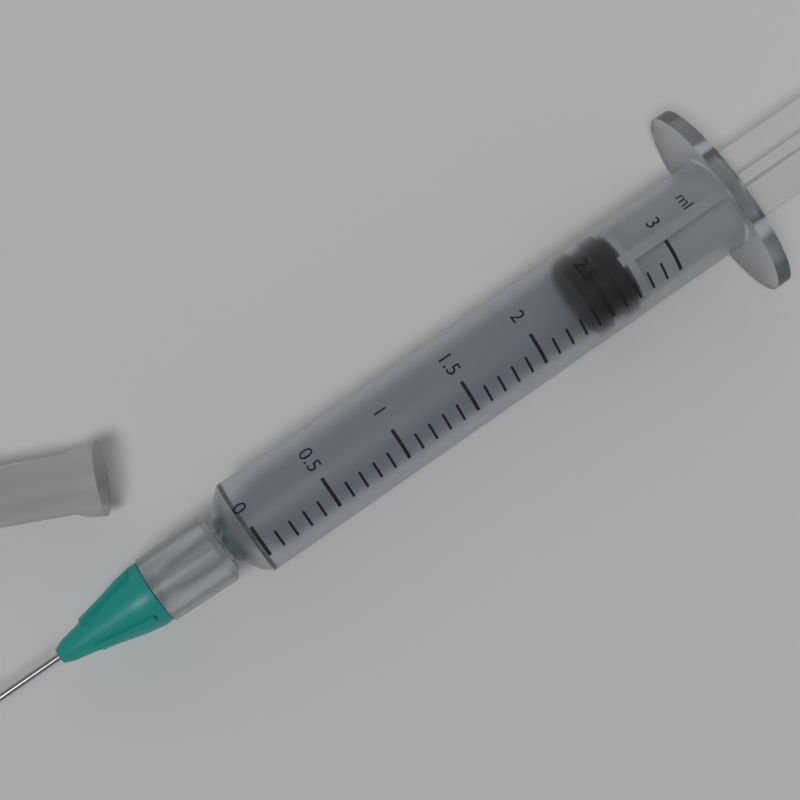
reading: 2.4 ml
